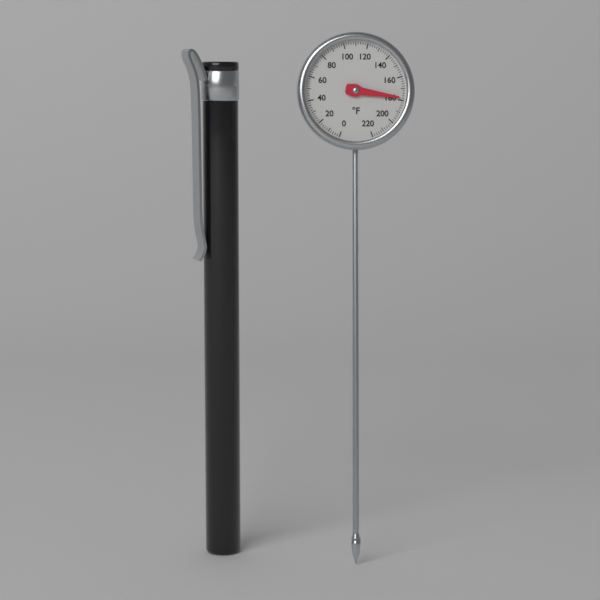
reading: 178 °F
